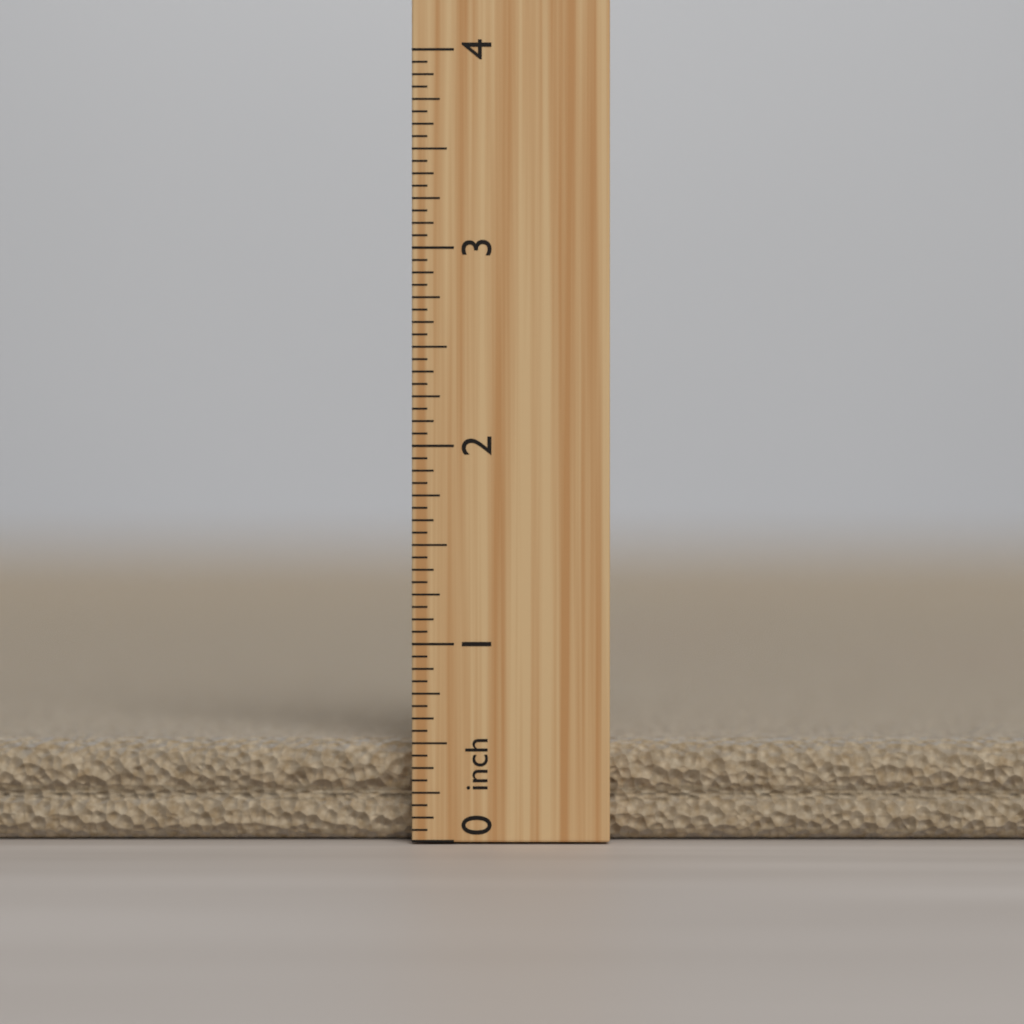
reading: 0.5000 inch
